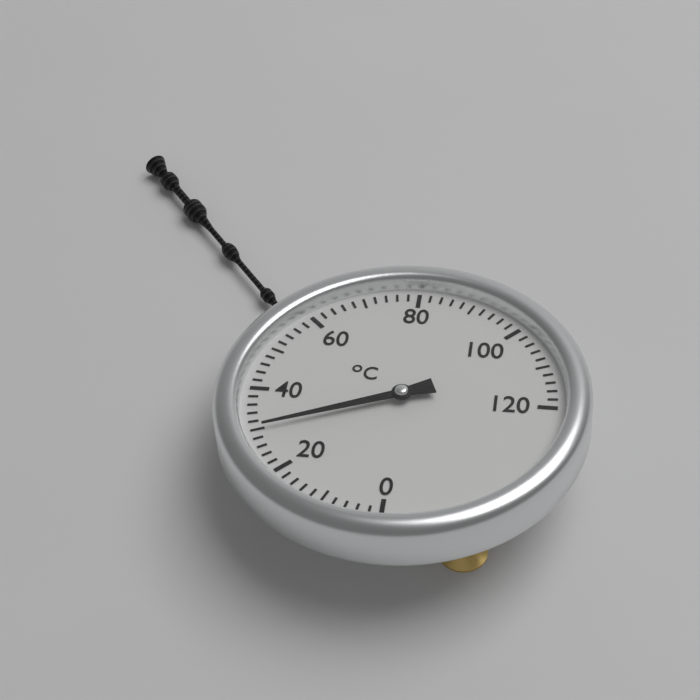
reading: 30 °C
